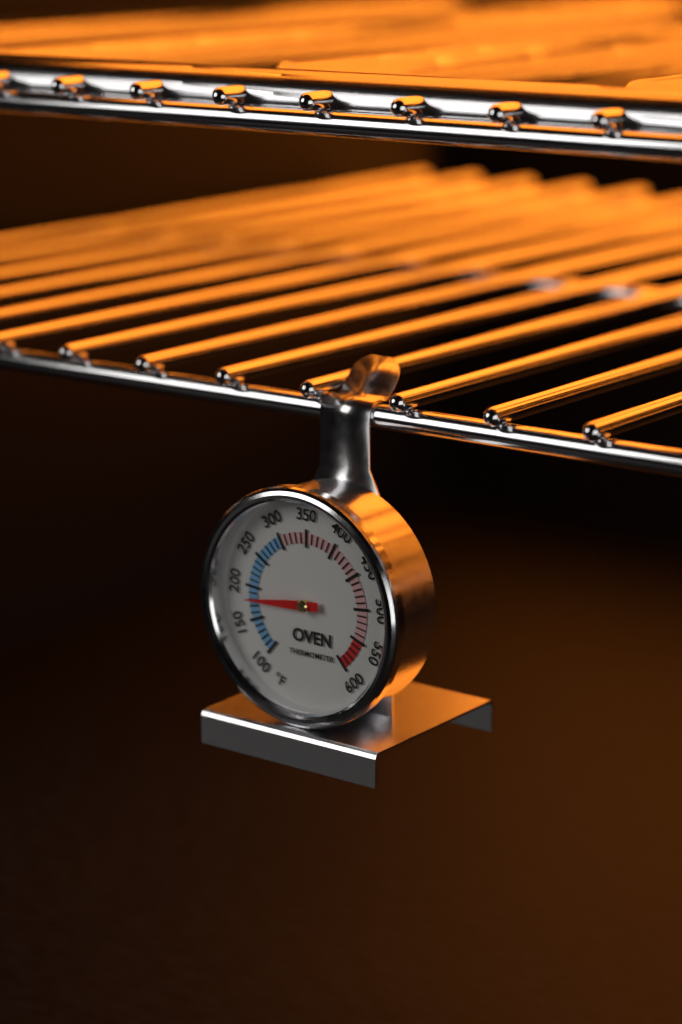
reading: 180 °F
